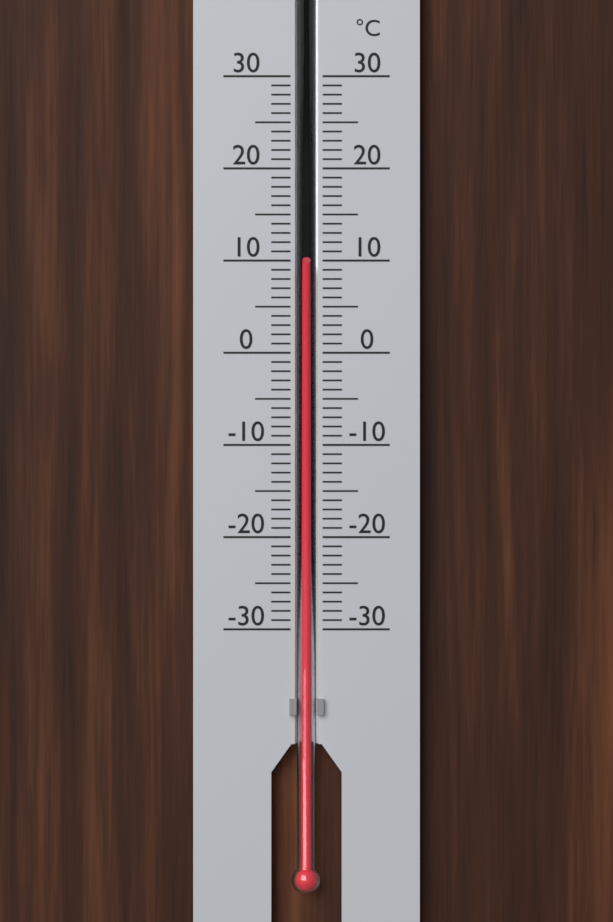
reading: 9.5 °C
